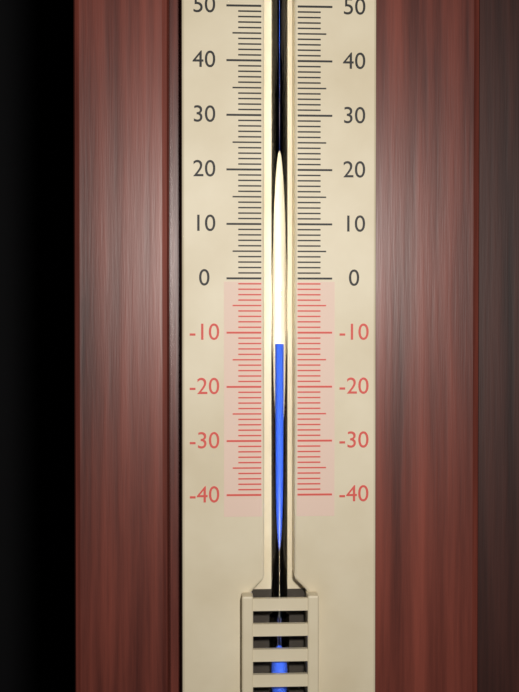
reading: -12 (no unit)
